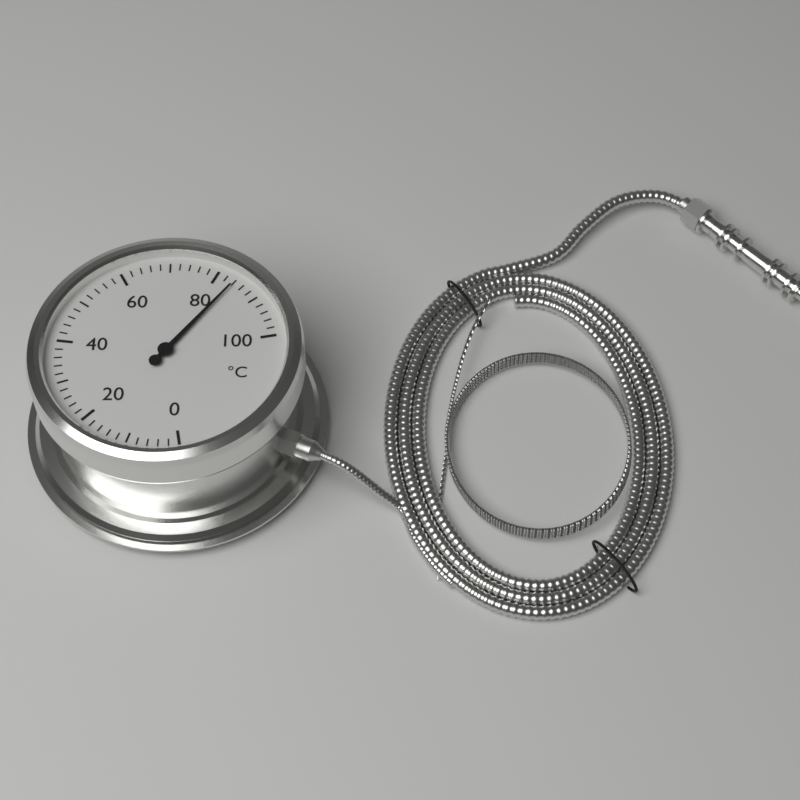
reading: 84 °C
